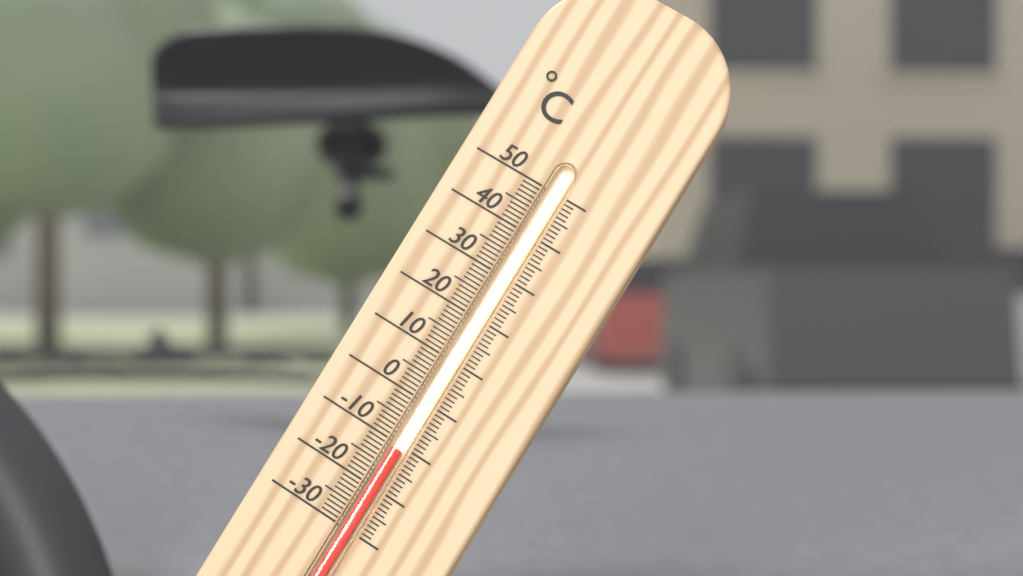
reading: -11 °C
